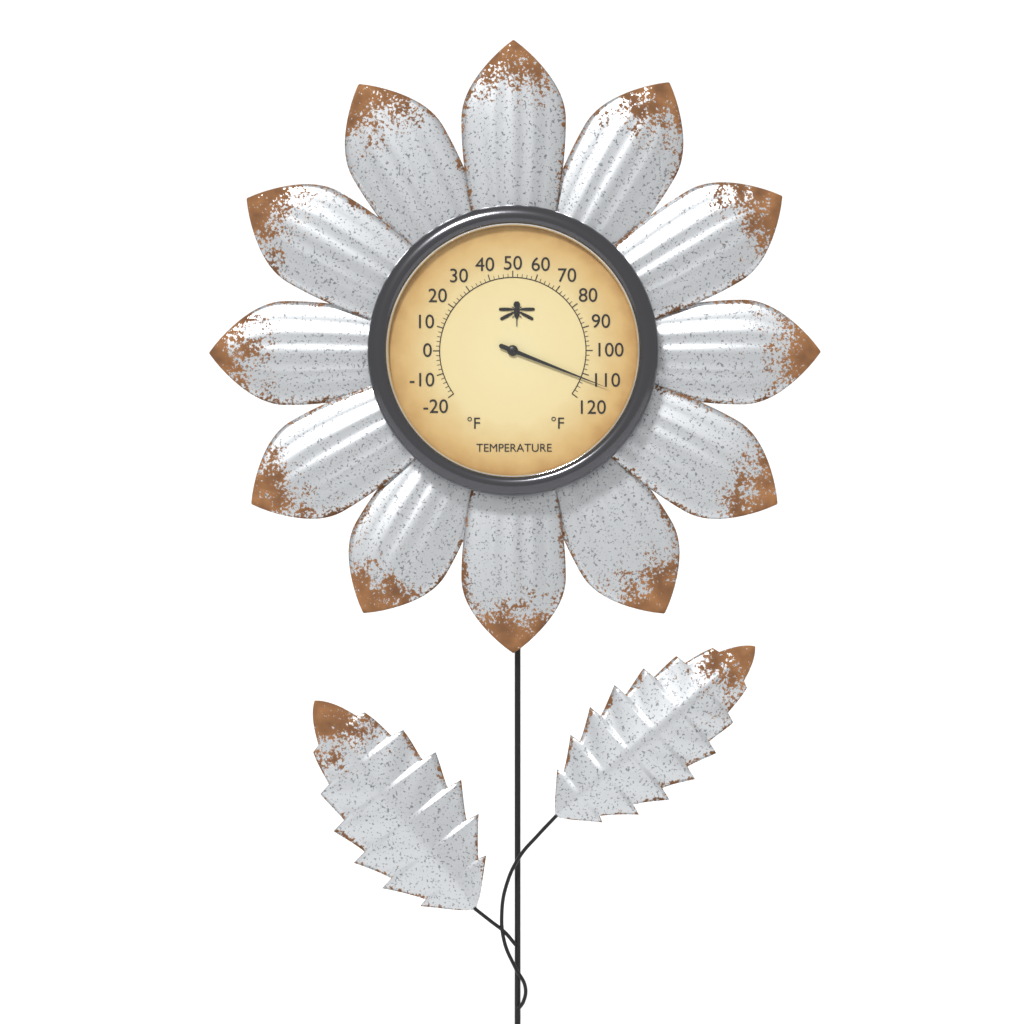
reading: 112 °F
